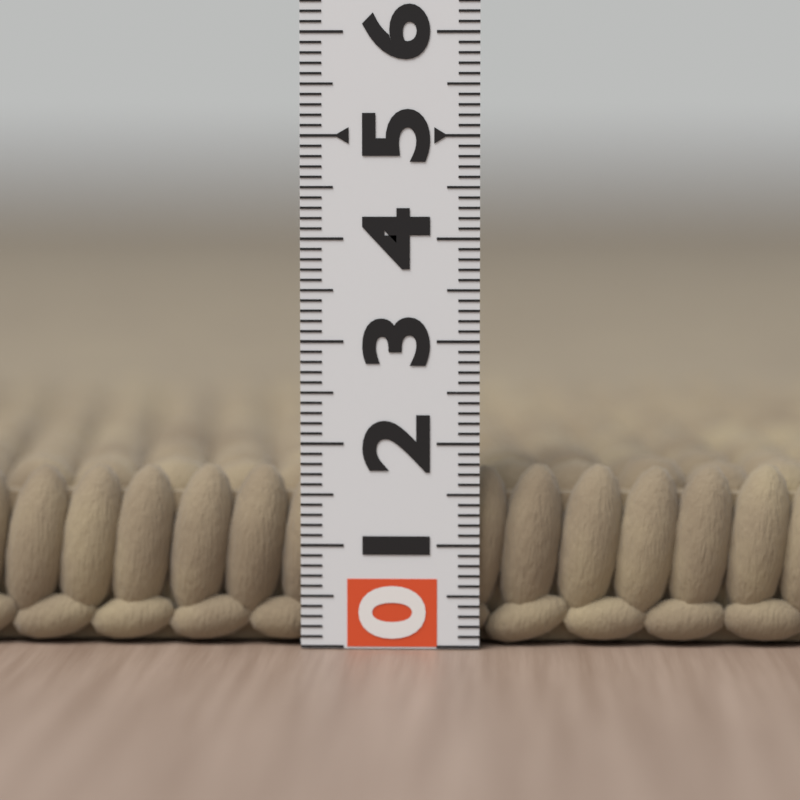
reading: 1.8 (no unit)
